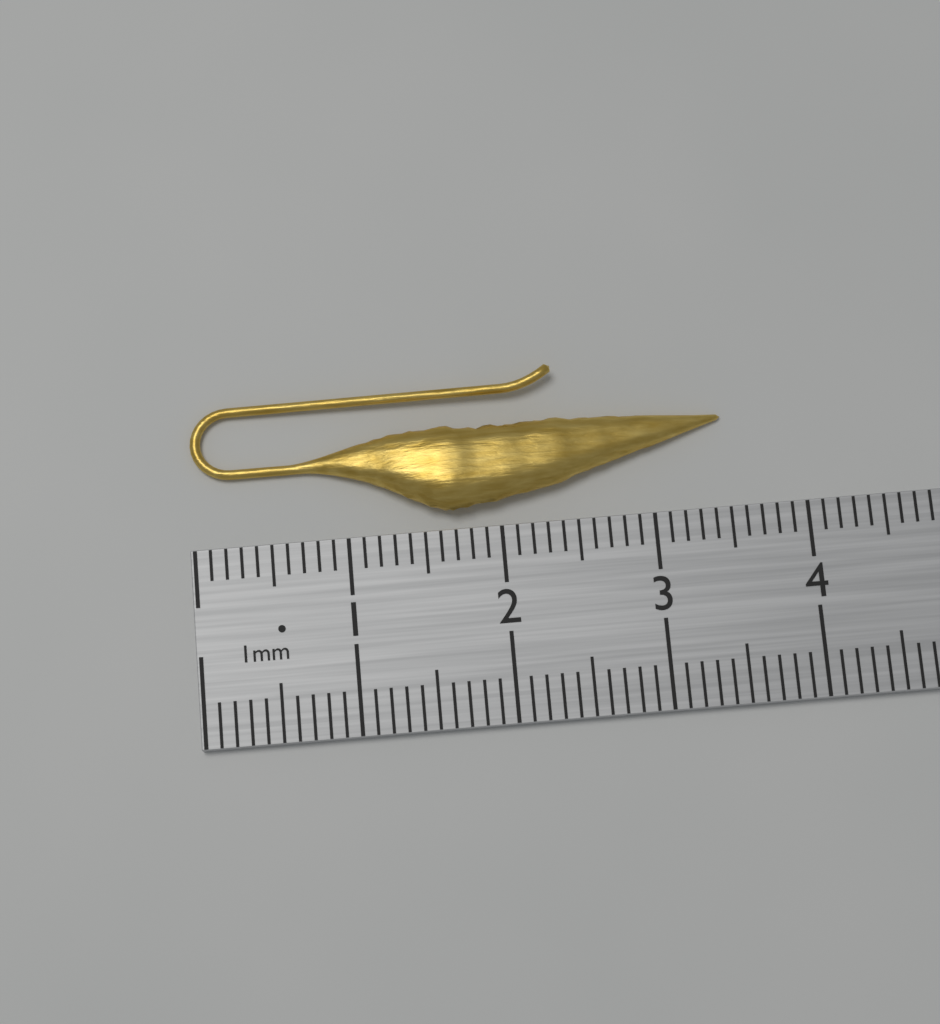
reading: 3.5 cm
